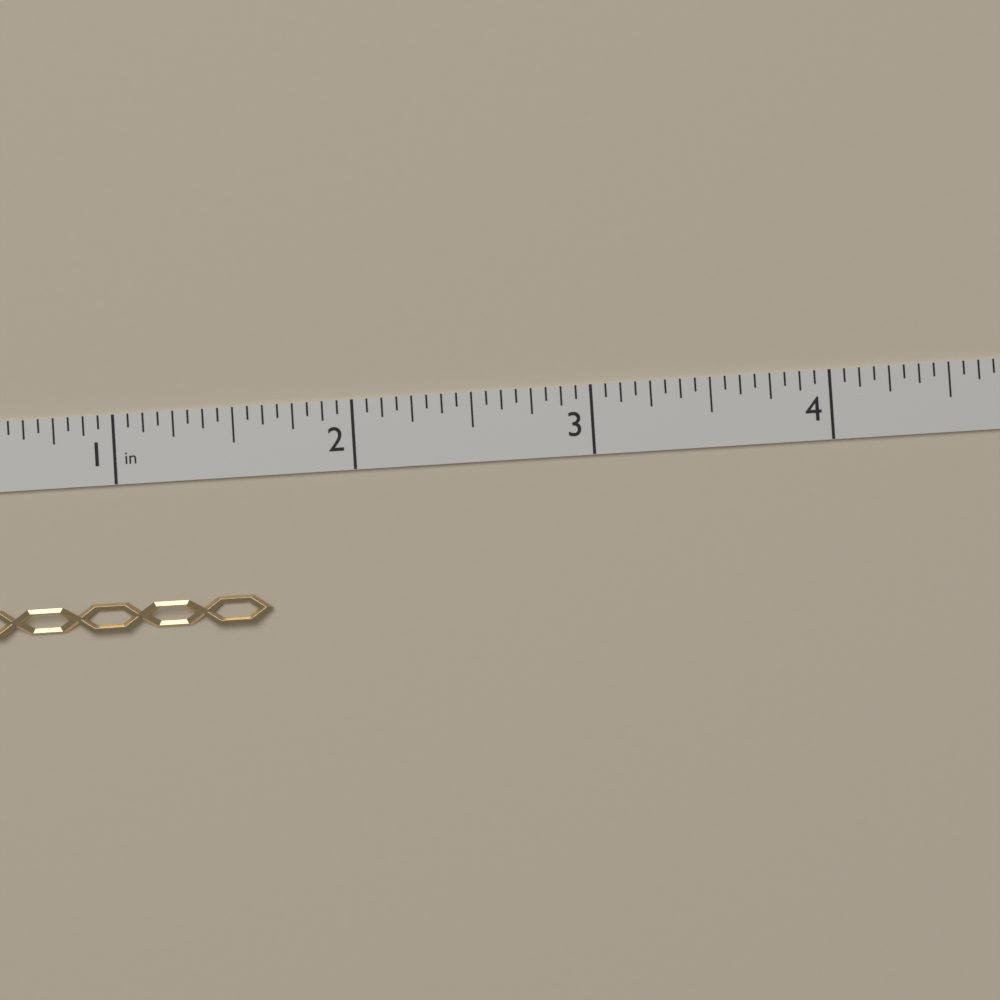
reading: 1.6250 in
